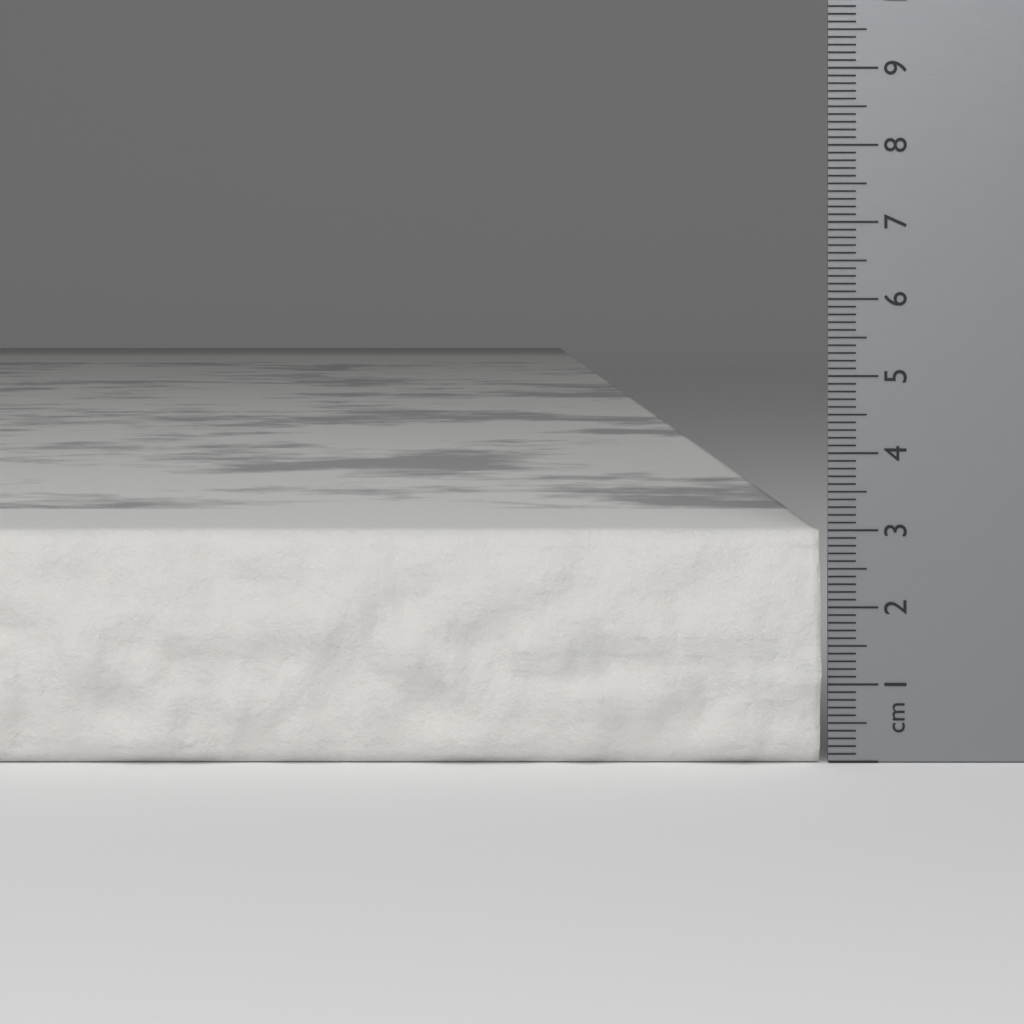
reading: 3.0 cm
